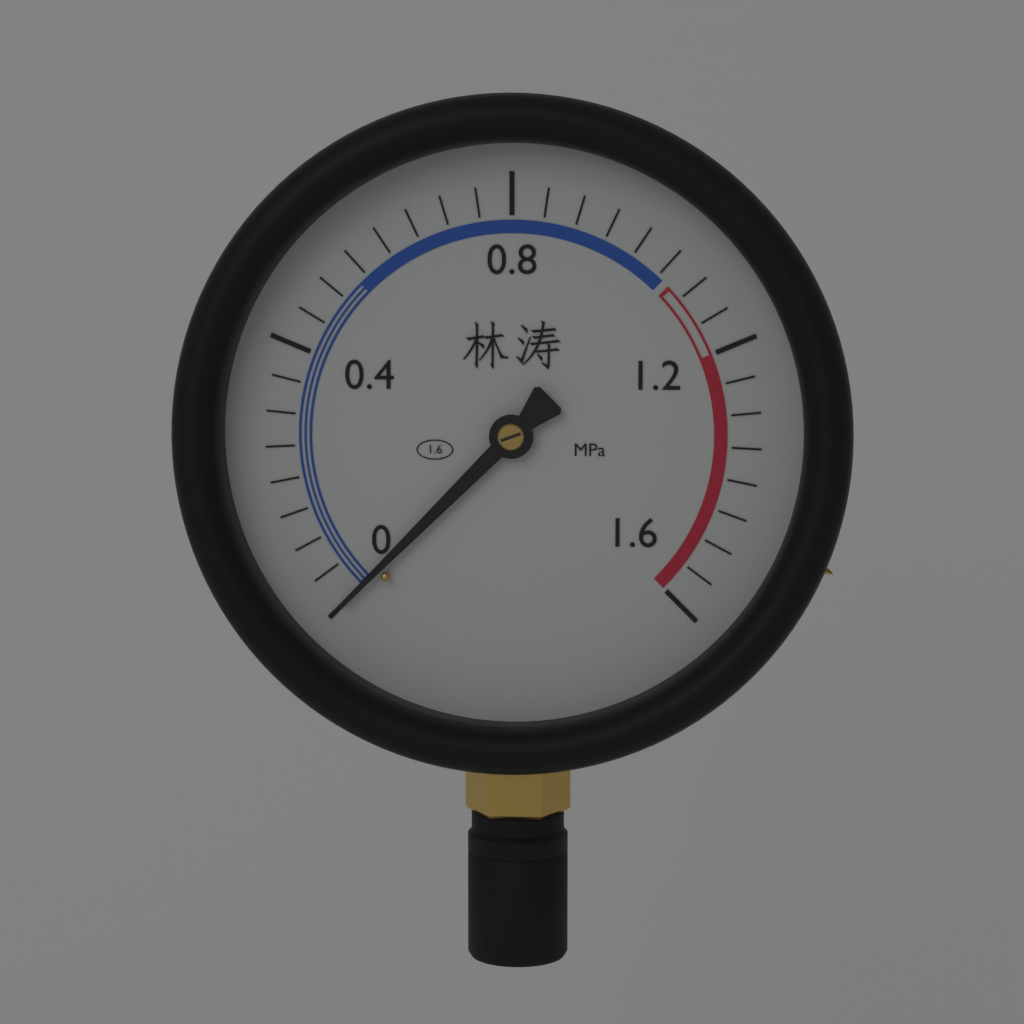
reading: 0.00 MPa
